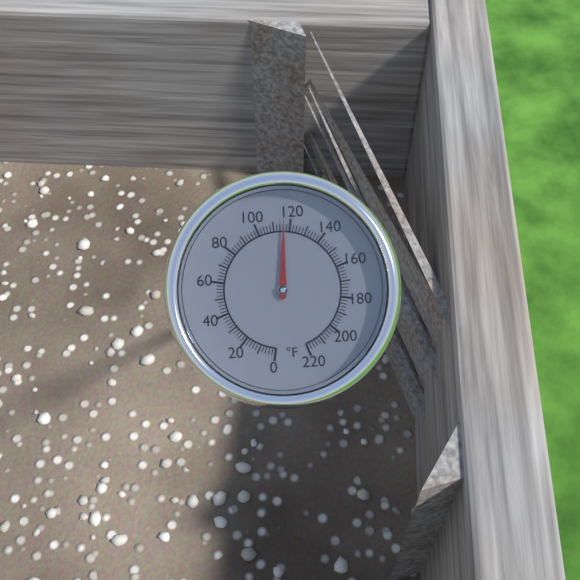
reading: 116 °F
